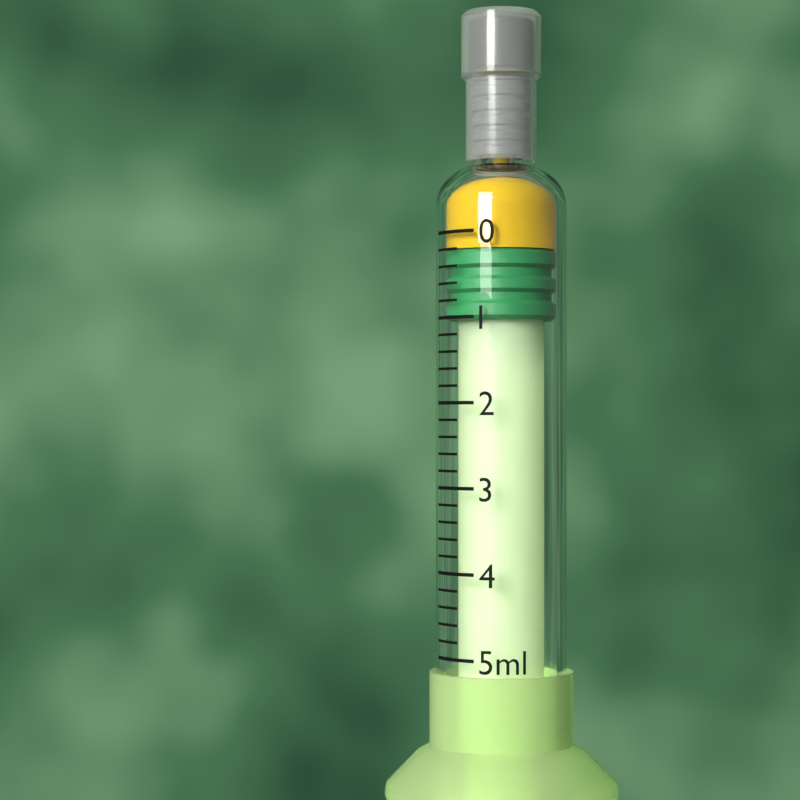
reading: 0.2 ml
